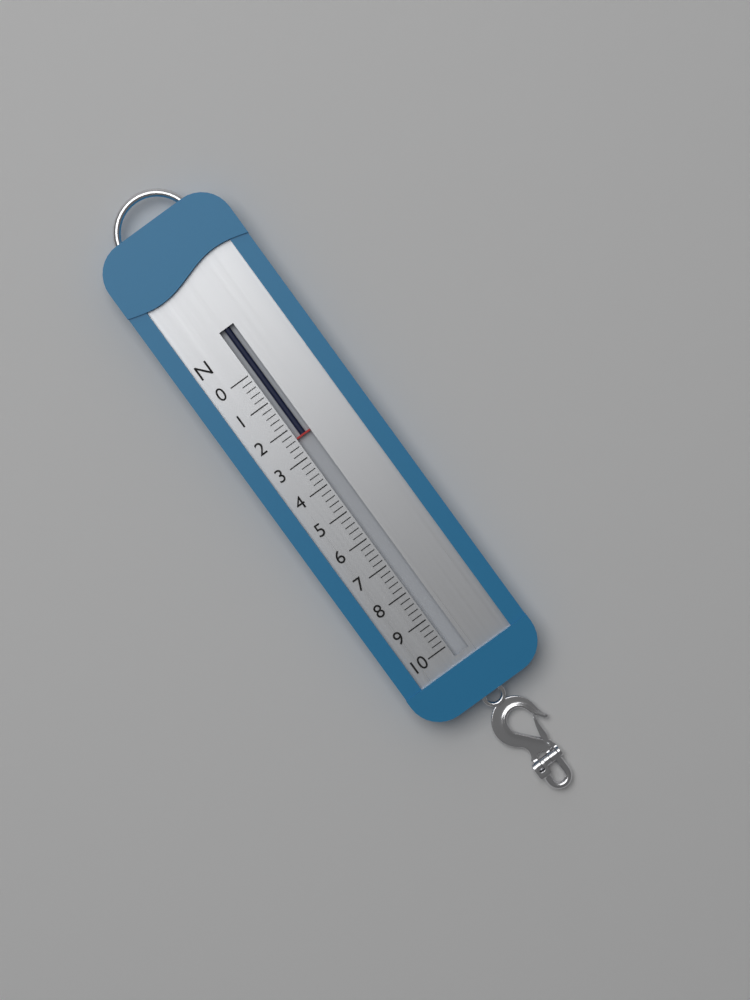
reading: 2.4 N
